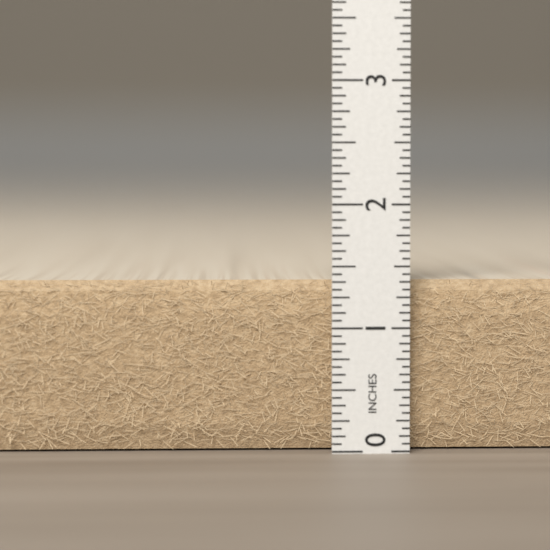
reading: 1.3750 in
